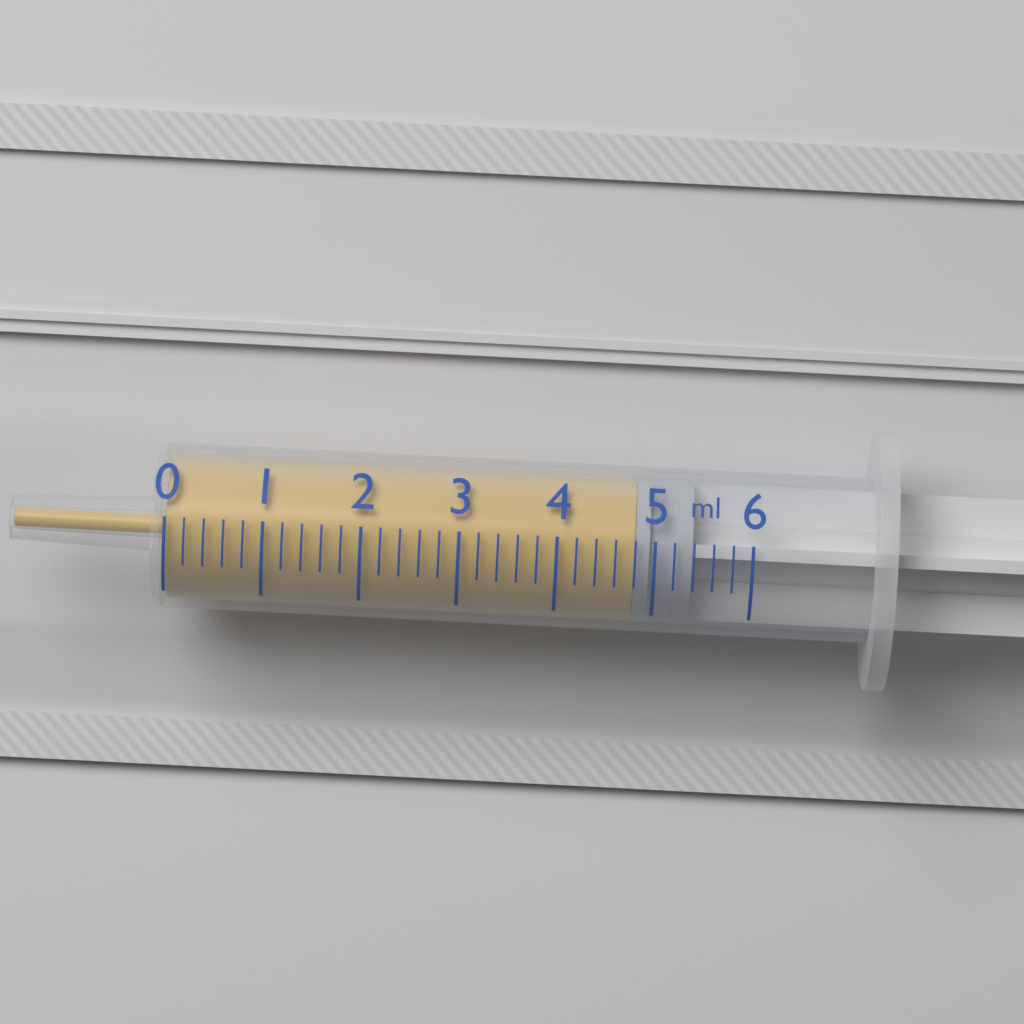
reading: 4.8 ml
